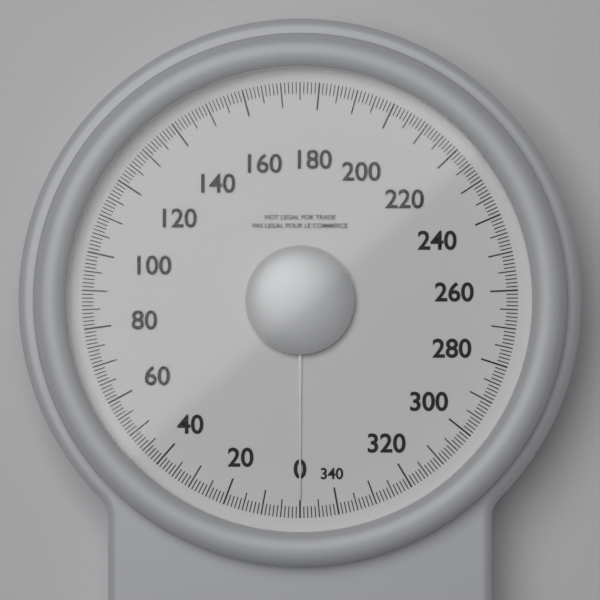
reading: 0 (no unit)
